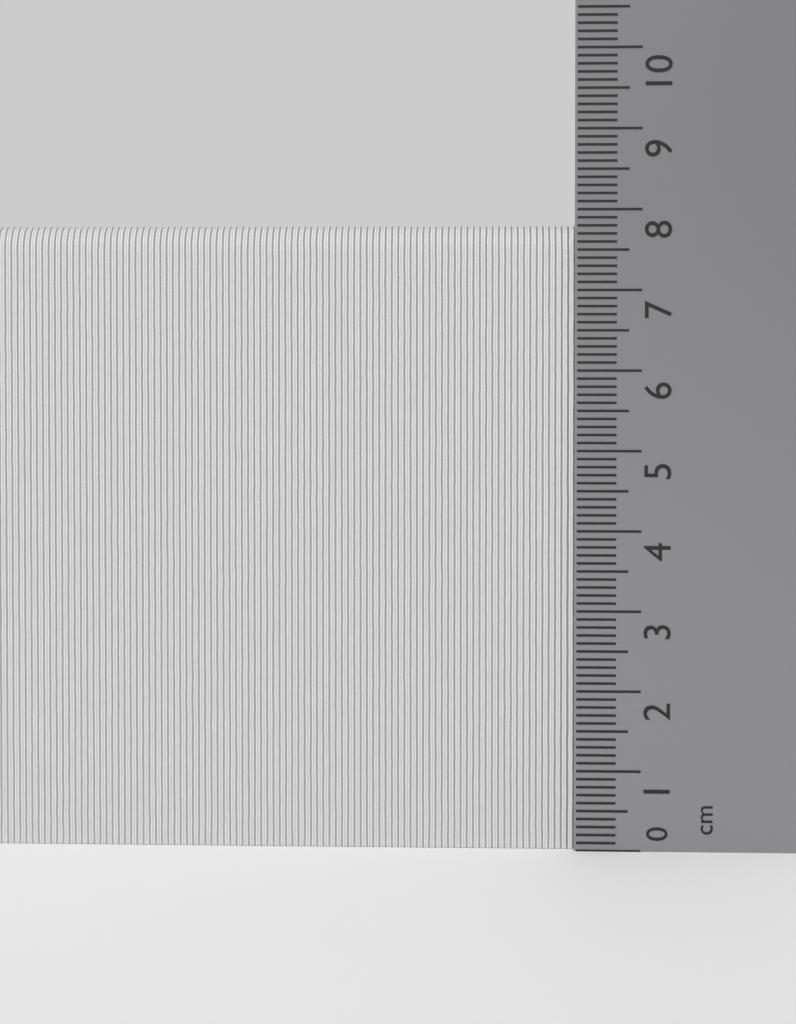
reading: 7.8 cm
